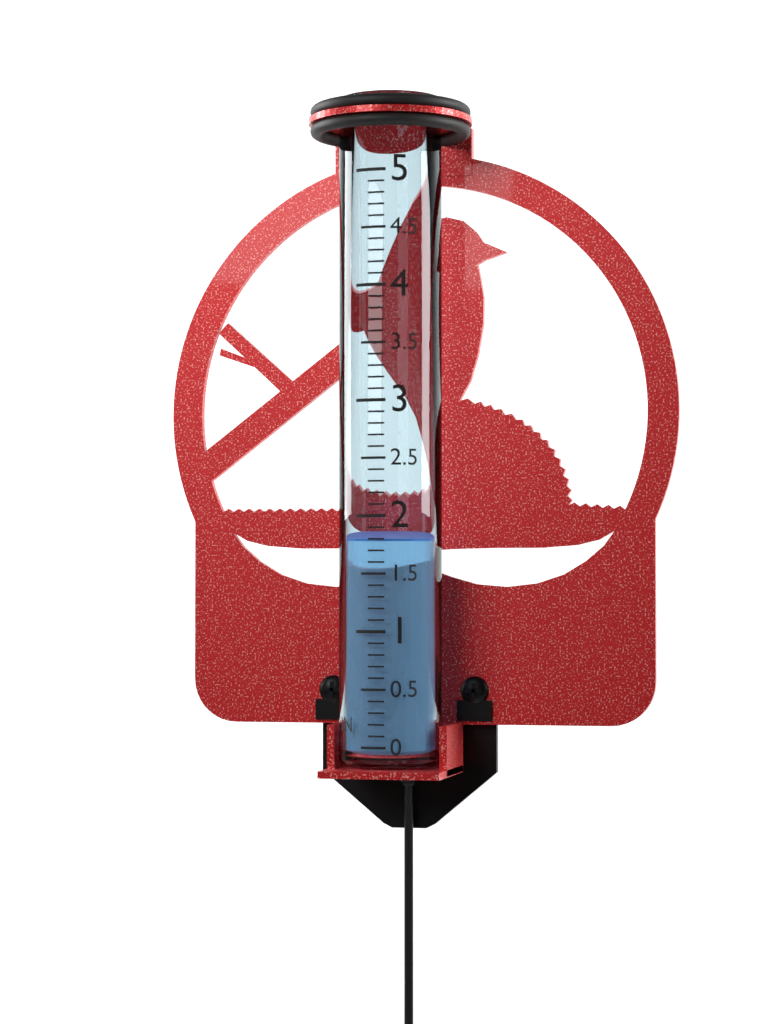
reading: 1.8 in
